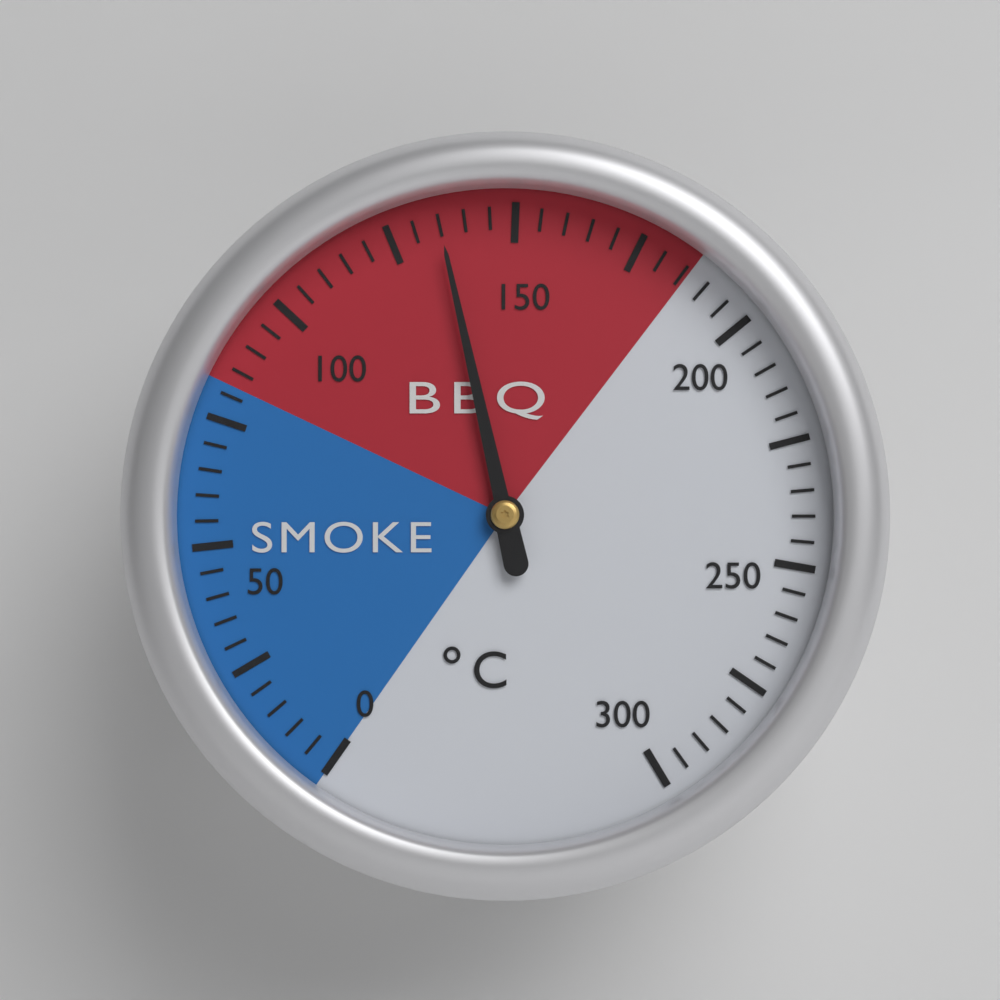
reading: 135 °C
